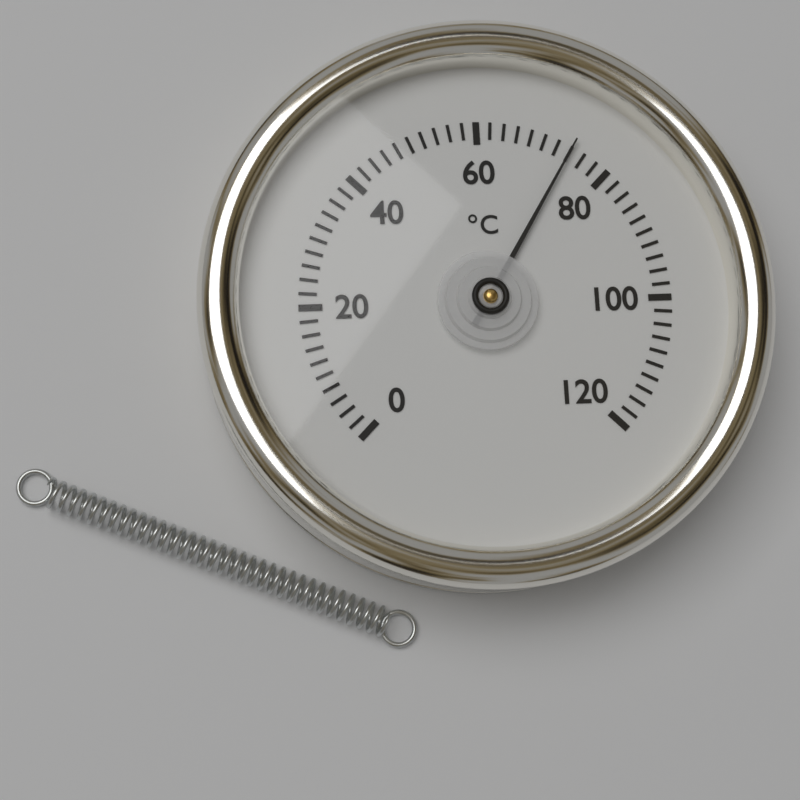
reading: 74 °C
